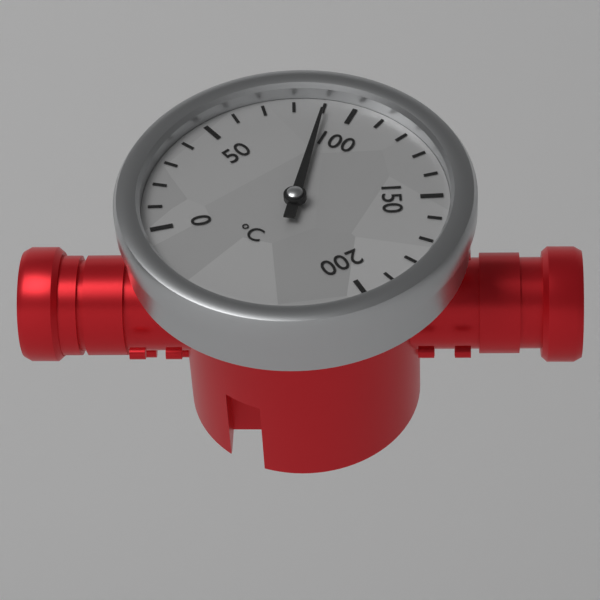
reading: 90 °C
